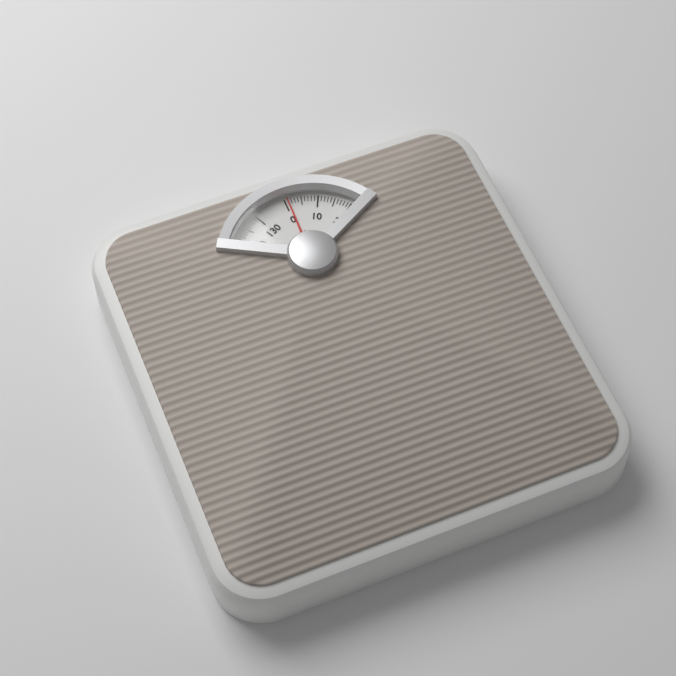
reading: 1 kg
